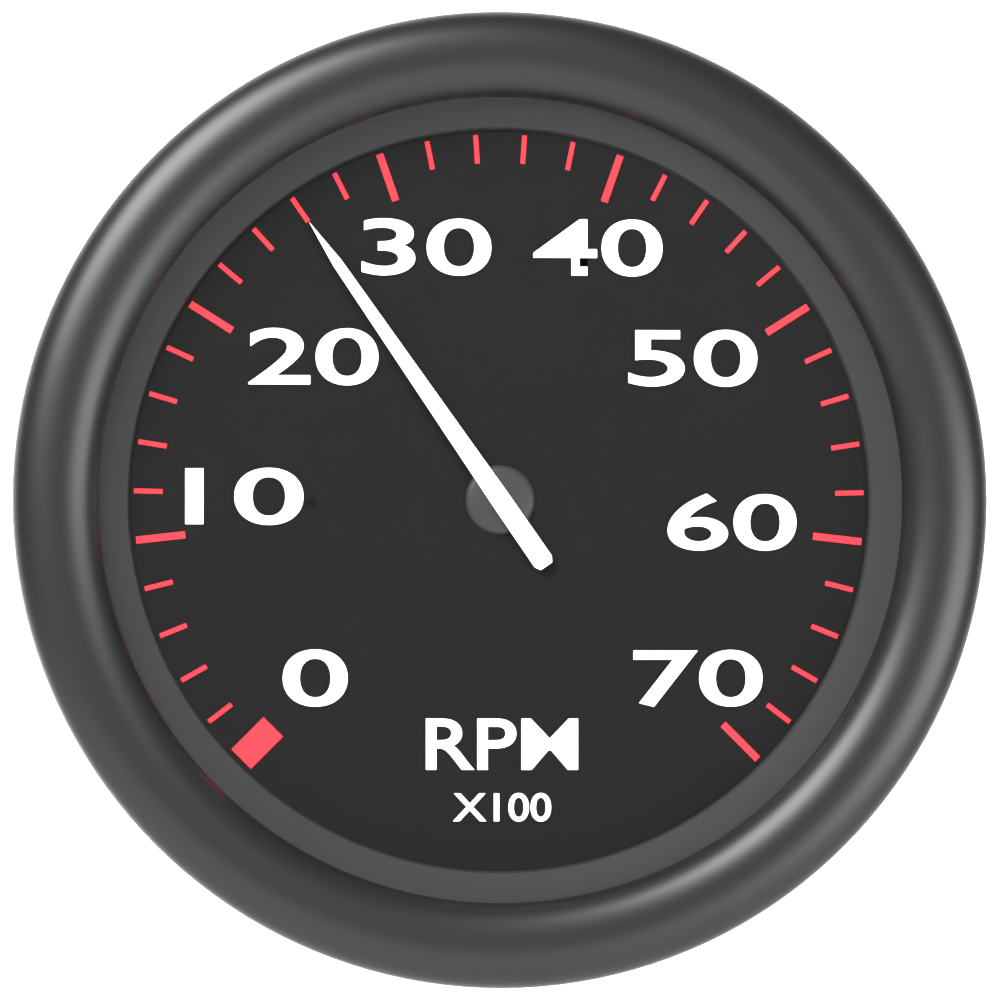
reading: 2600 RPM
